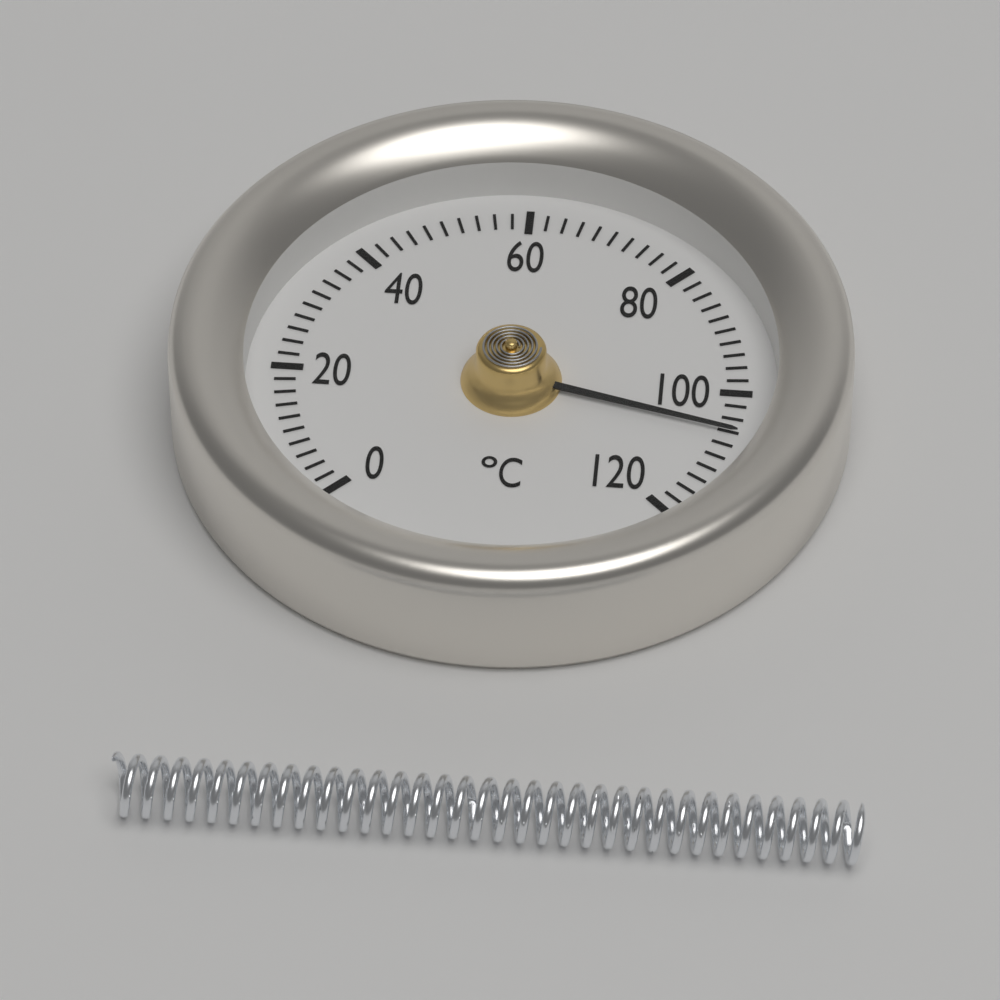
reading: 106 °C
